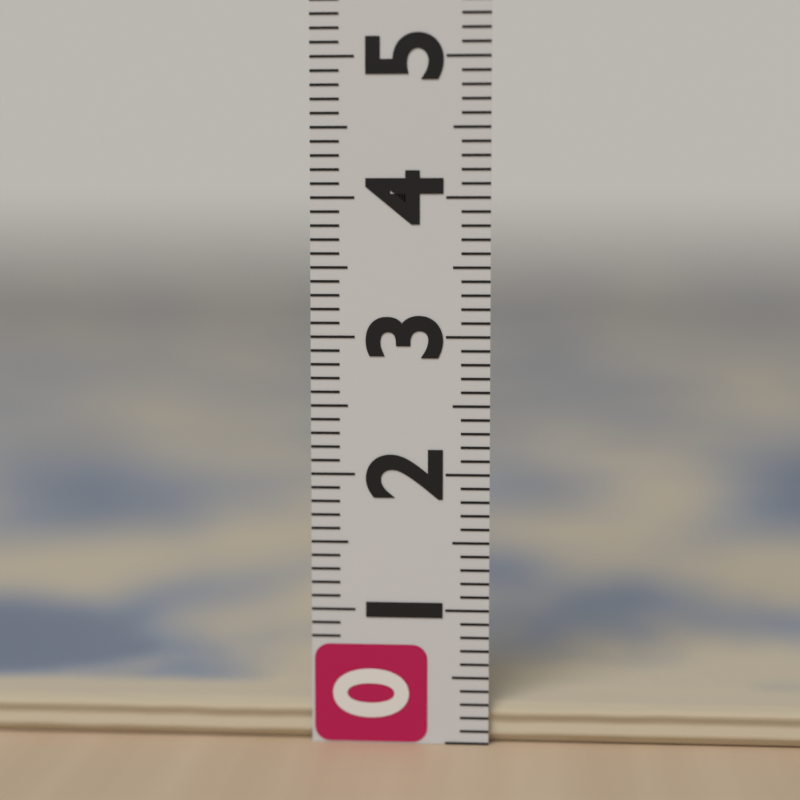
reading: 0.3 (no unit)
